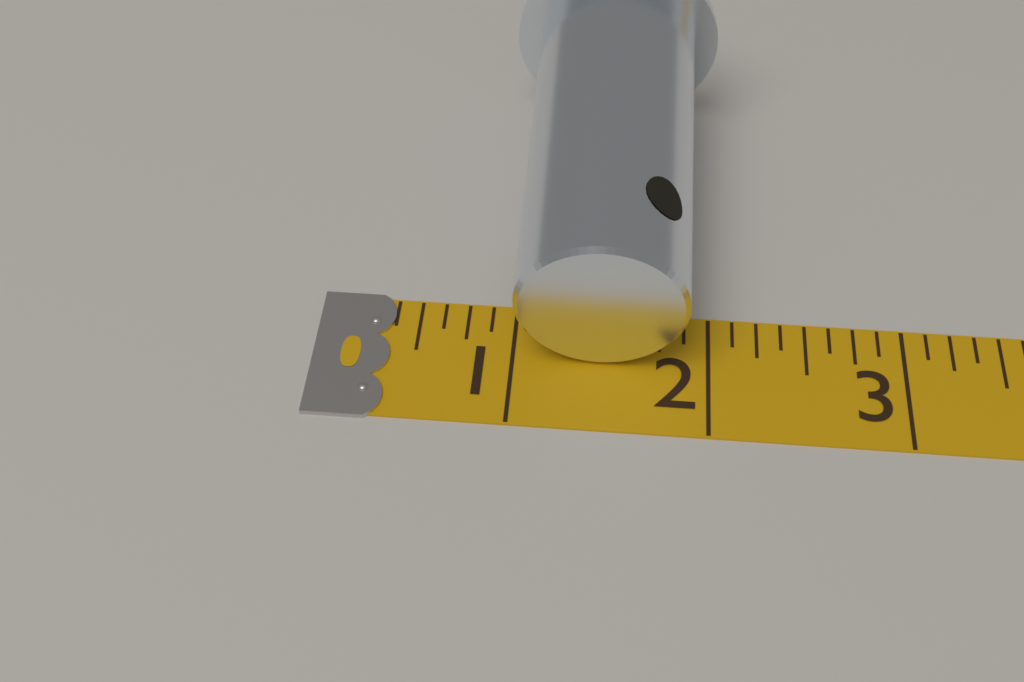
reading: 1.875 (no unit)
